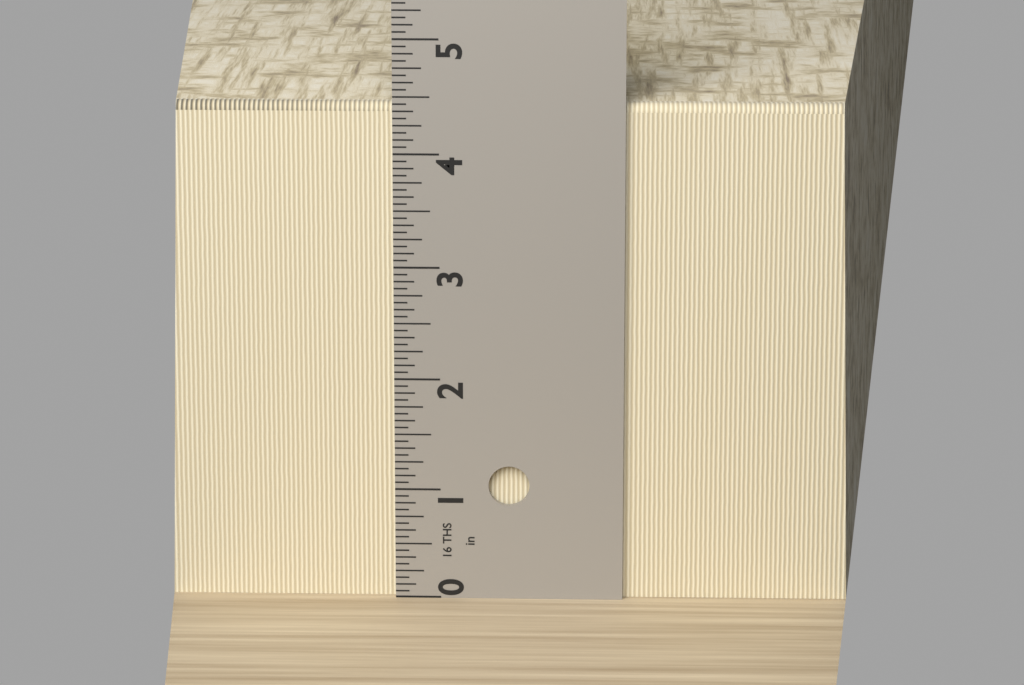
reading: 4.4375 in
